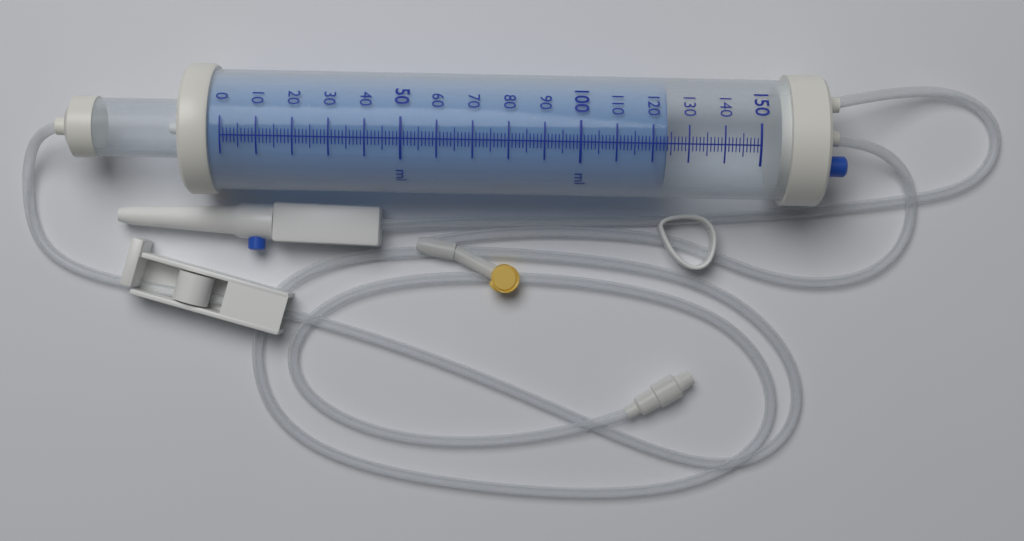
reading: 124 ml
